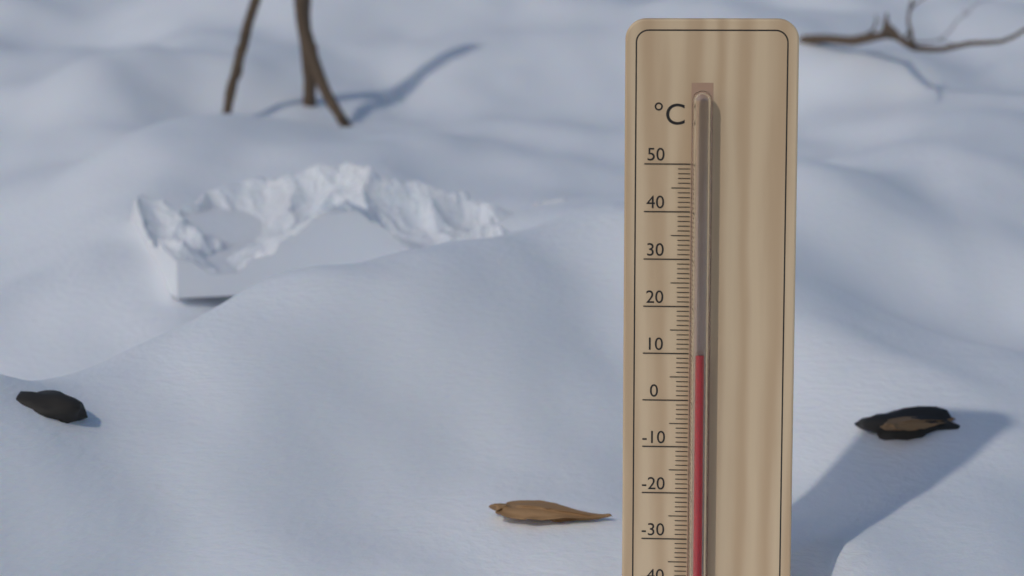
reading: 10 °C
